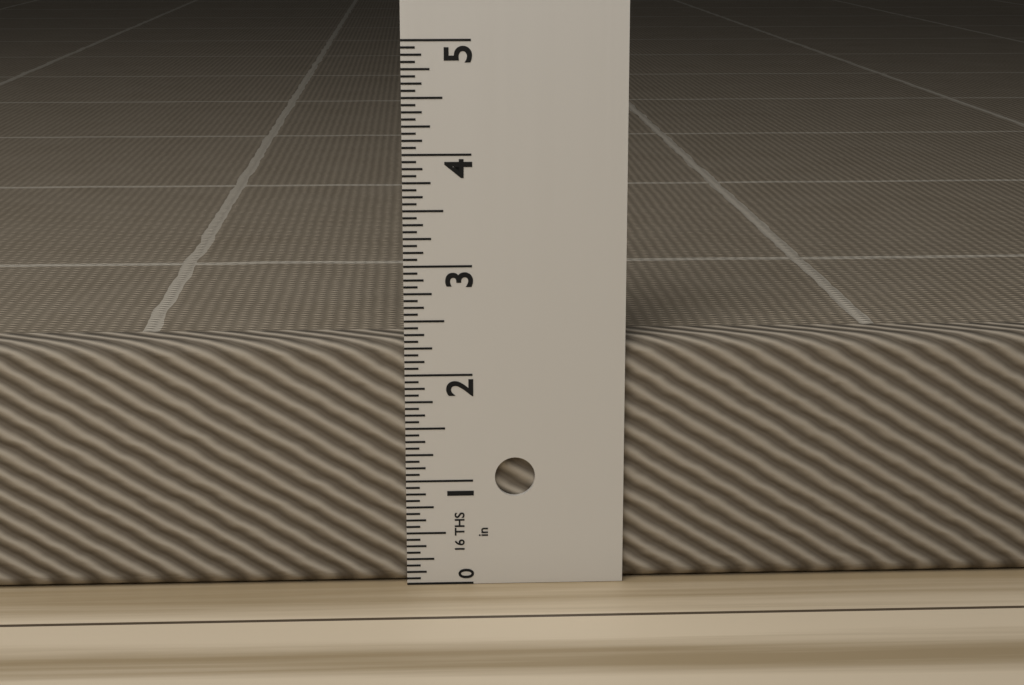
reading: 2.3125 in
